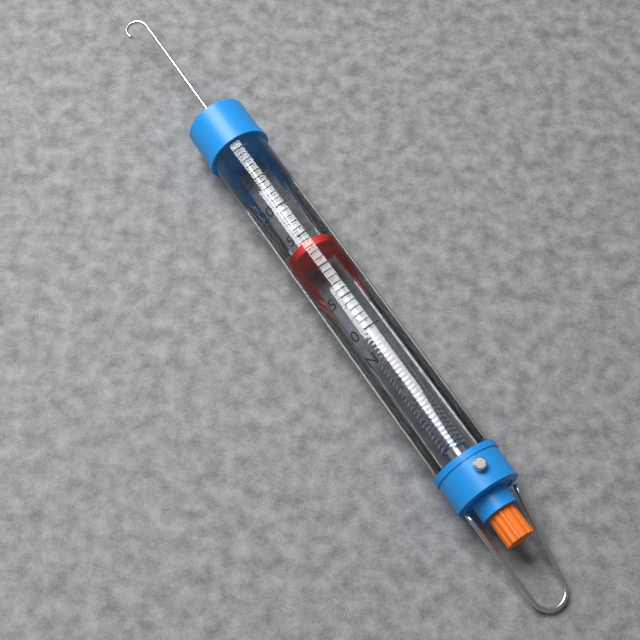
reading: 13 N
